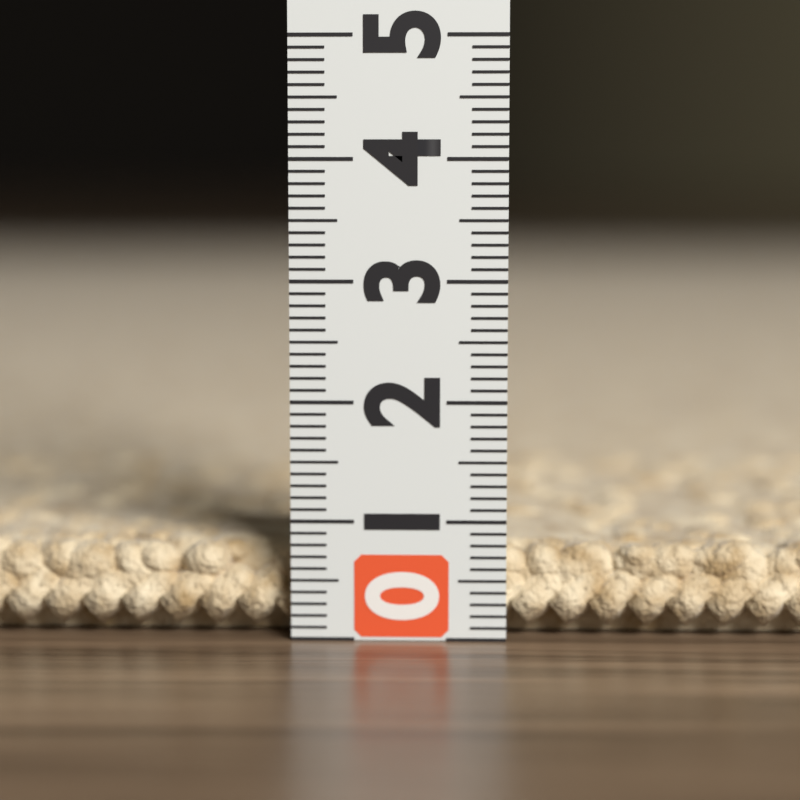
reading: 0.8 (no unit)
